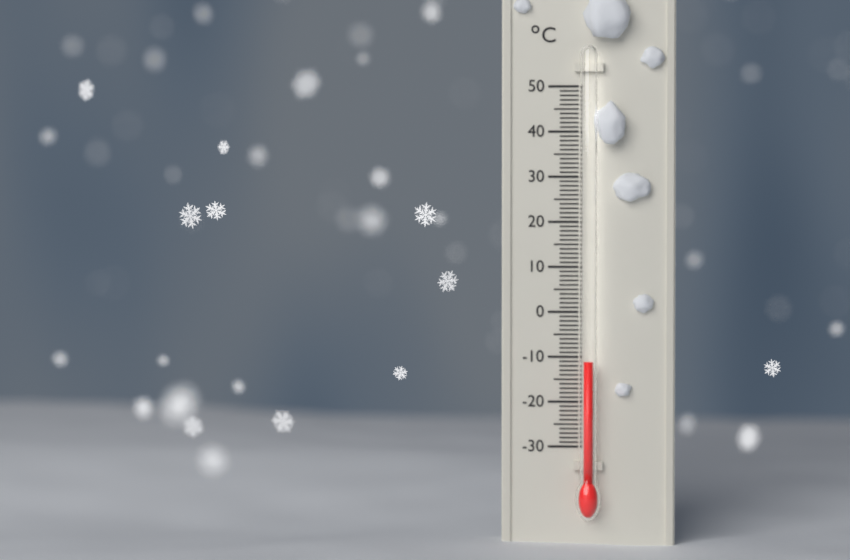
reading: -11 °C
